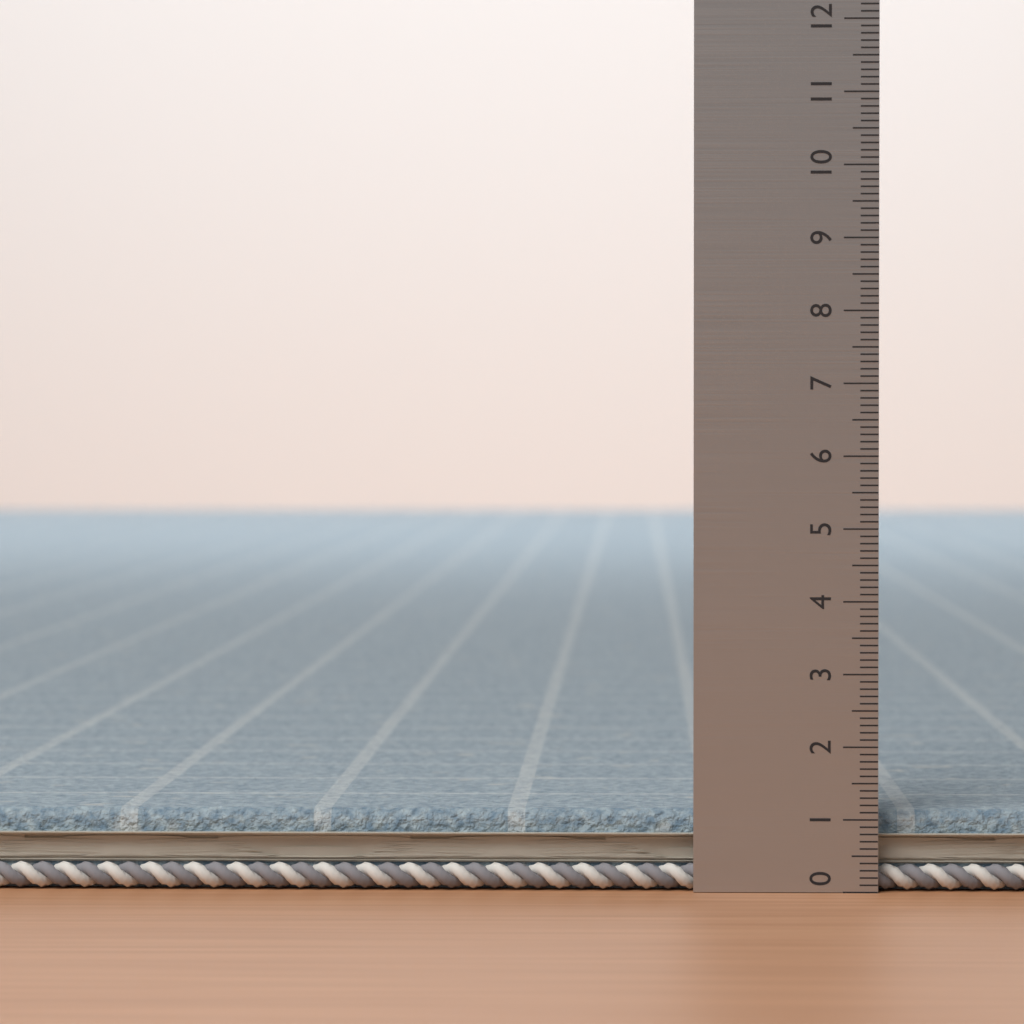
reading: 1.1 (no unit)
